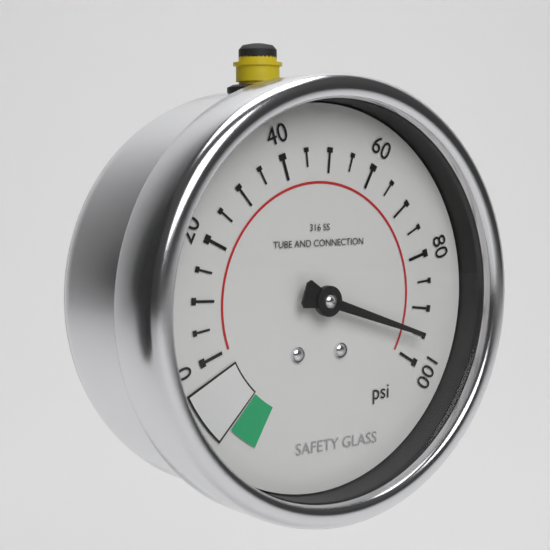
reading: 95 psi
